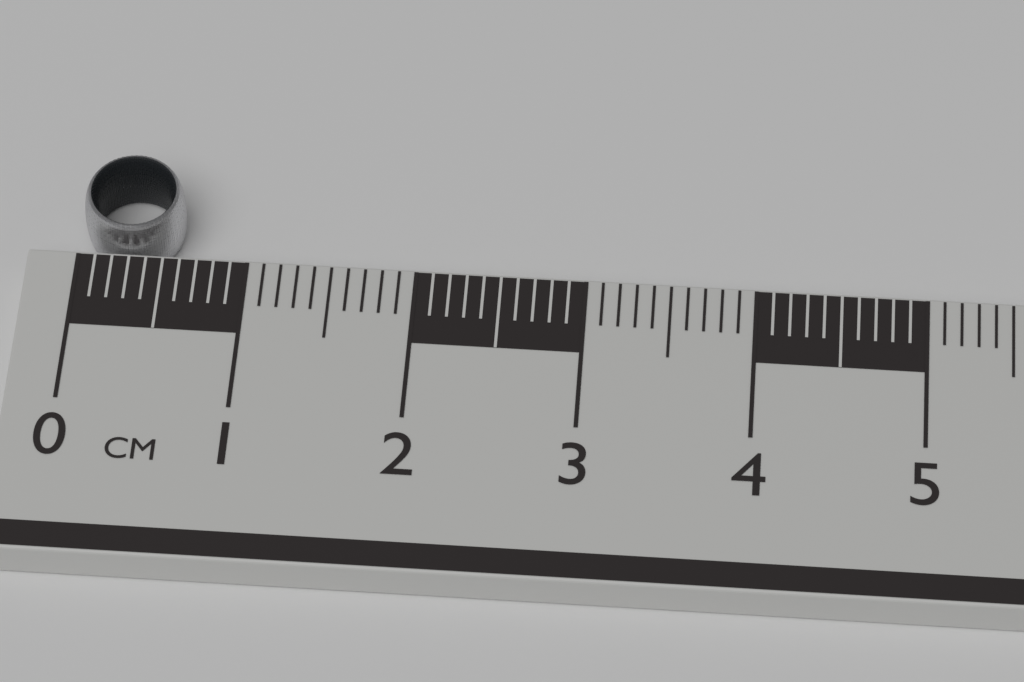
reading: 0.6 cm
